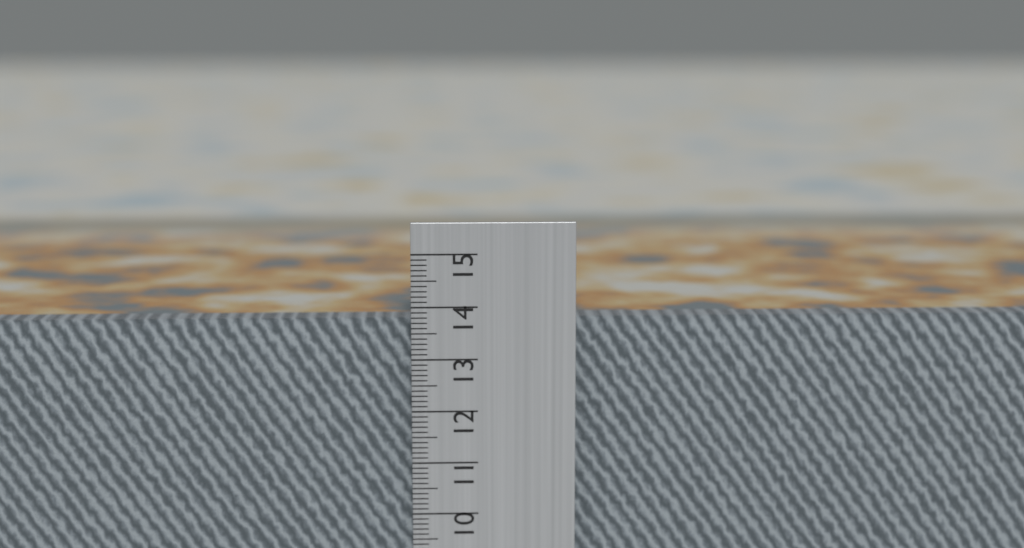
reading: 13.7 cm
